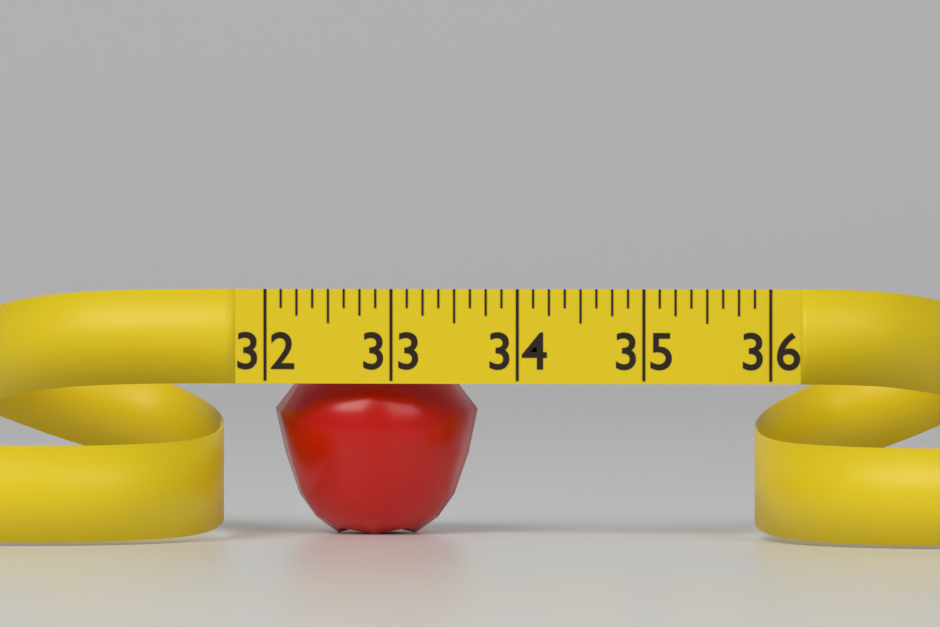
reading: 33.625 (no unit)
